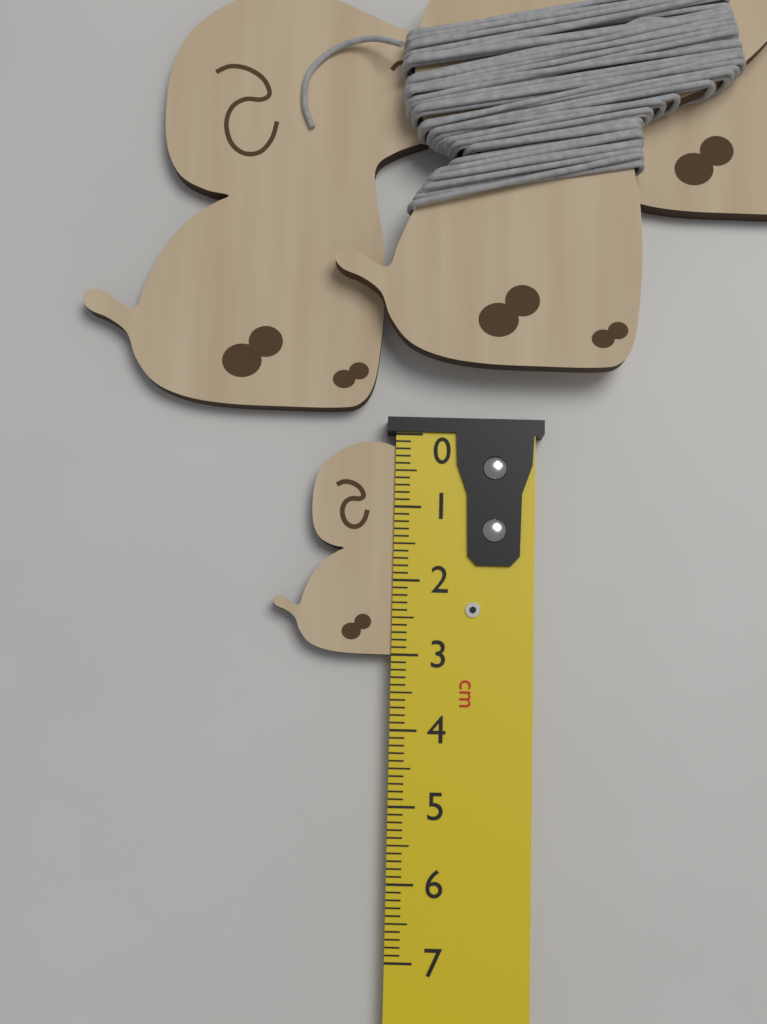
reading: 3.0 cm
